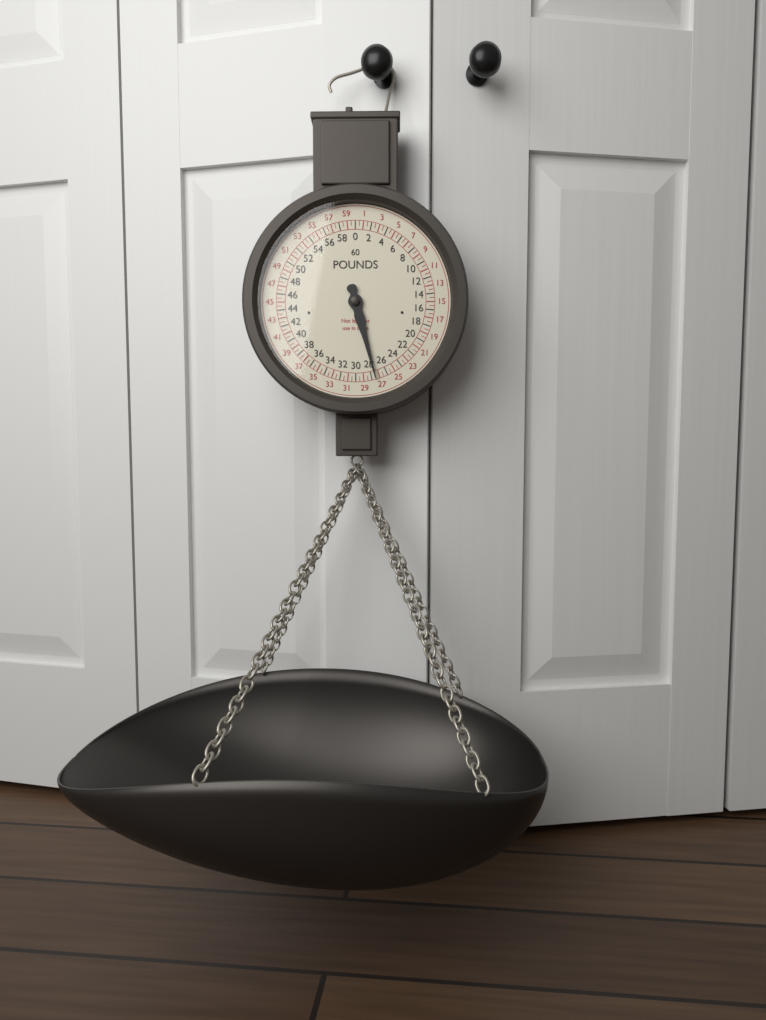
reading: 27.5 lb
